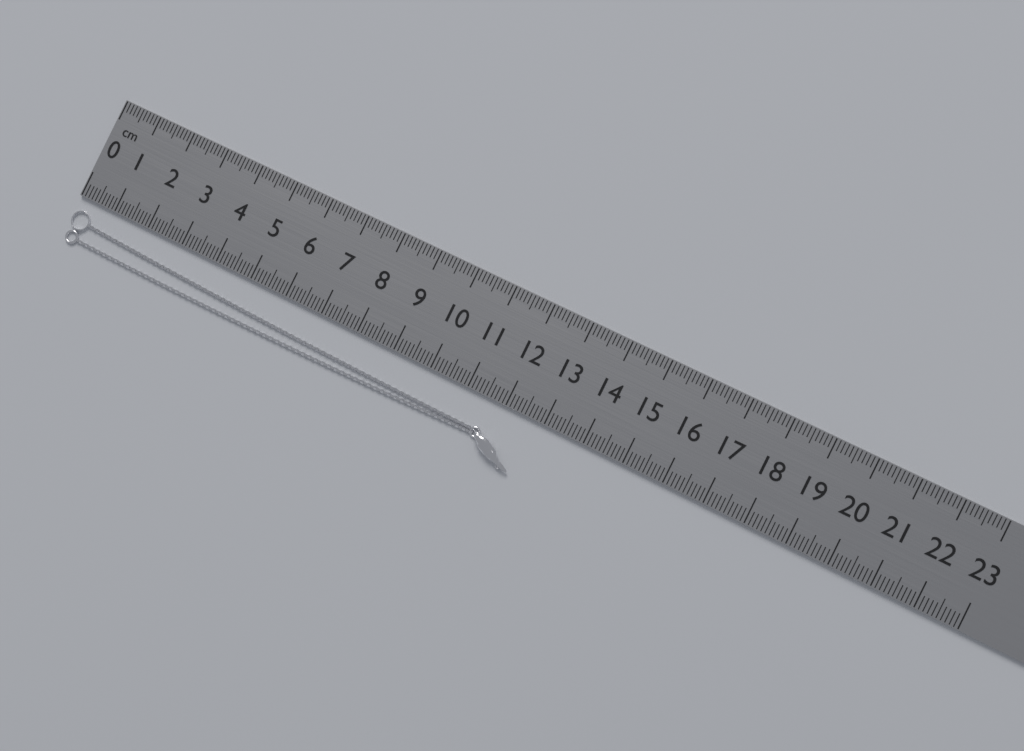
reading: 12.7 cm
